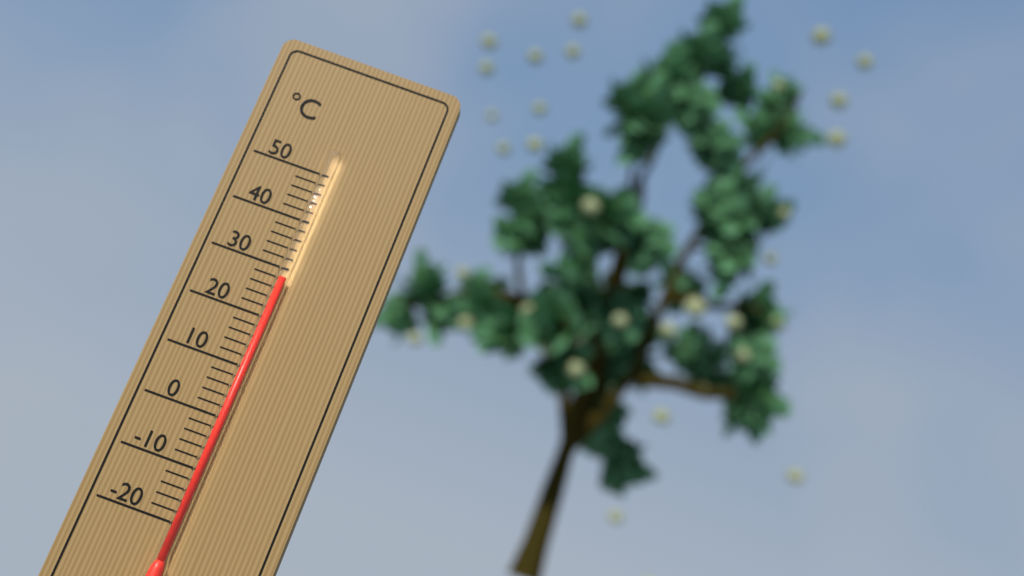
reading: 28 °C
